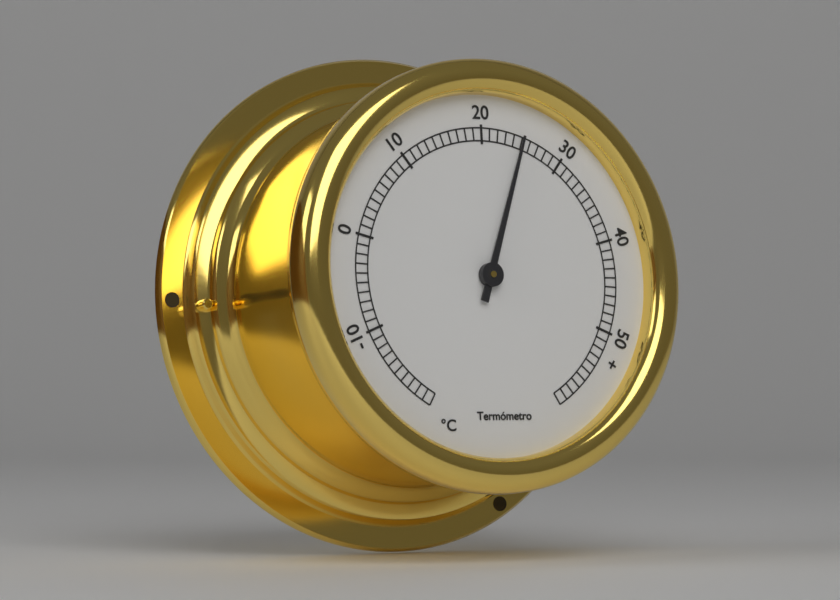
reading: 25 °C
